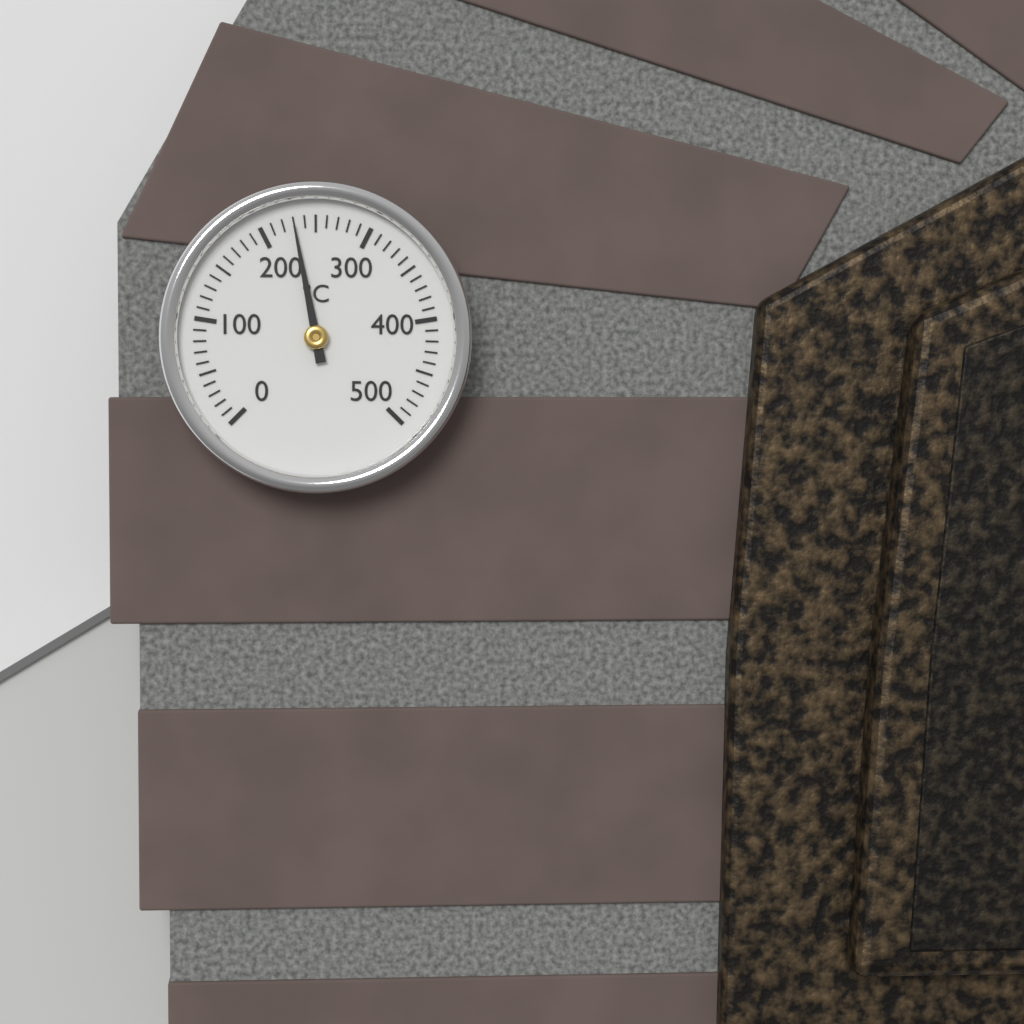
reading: 230 °C
